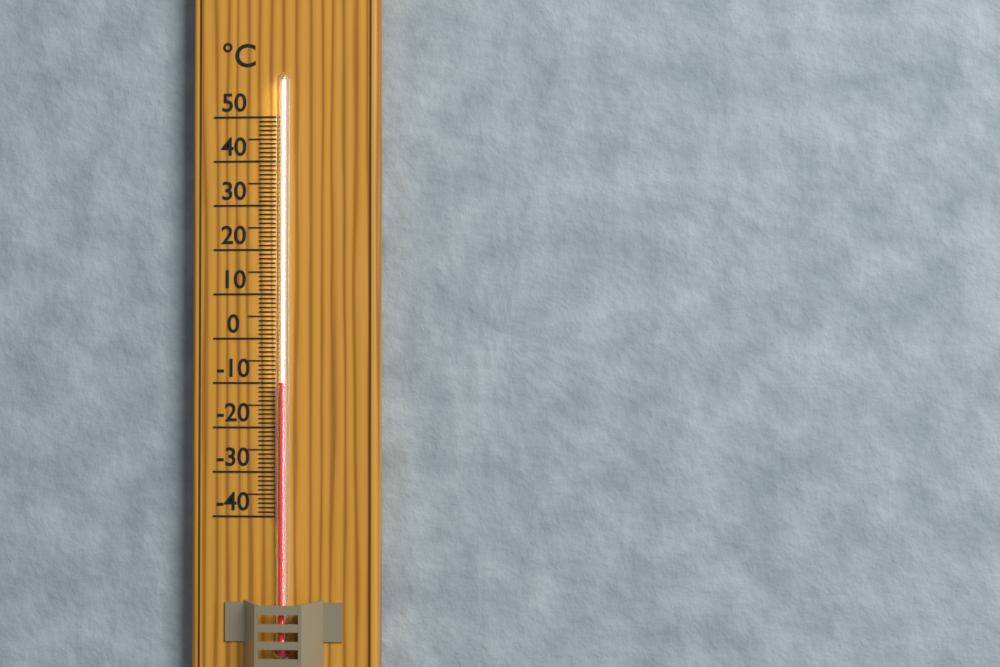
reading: -10 °C
